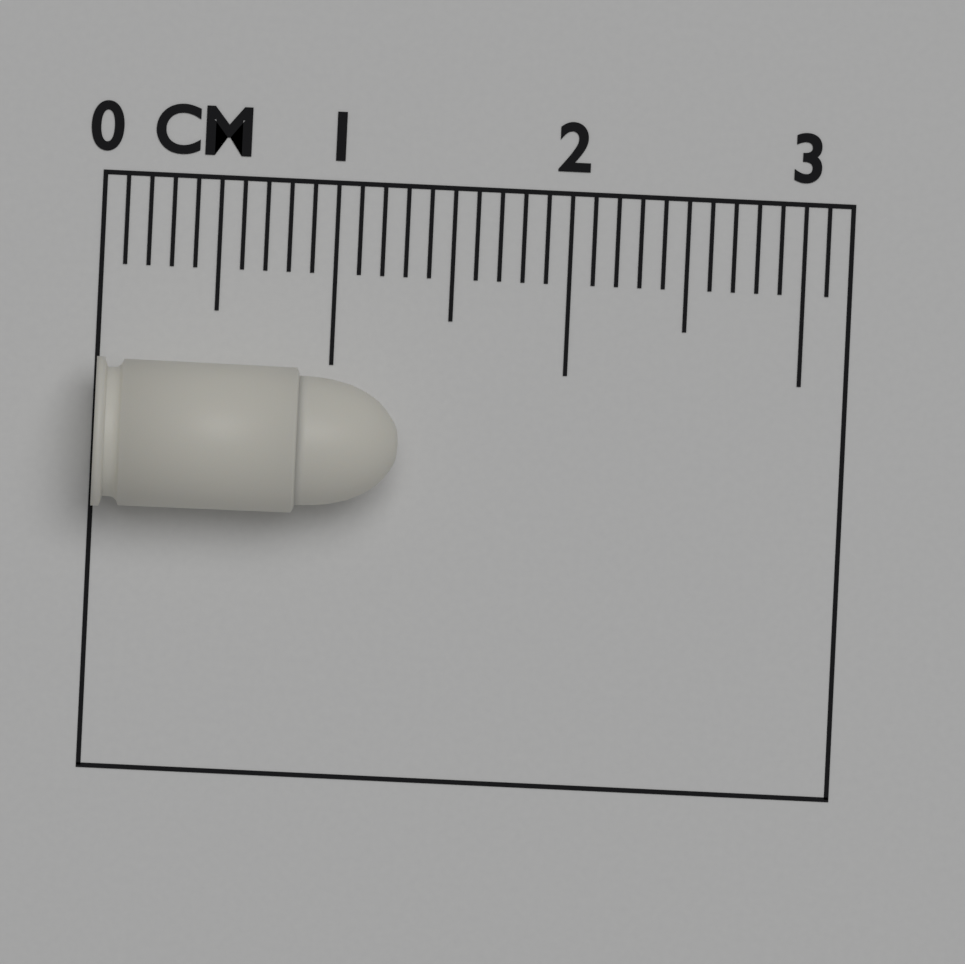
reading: 1.3 cm
